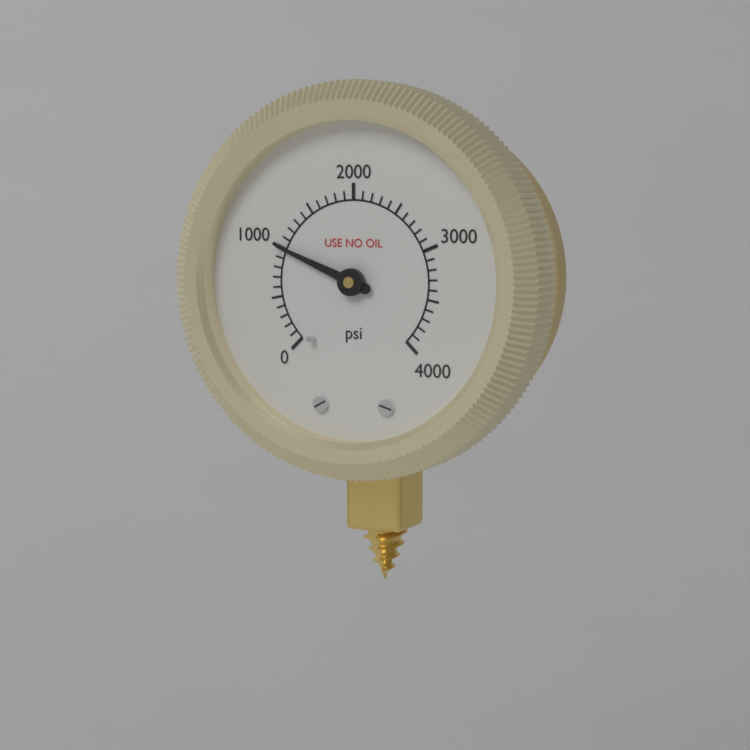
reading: 1000 psi
